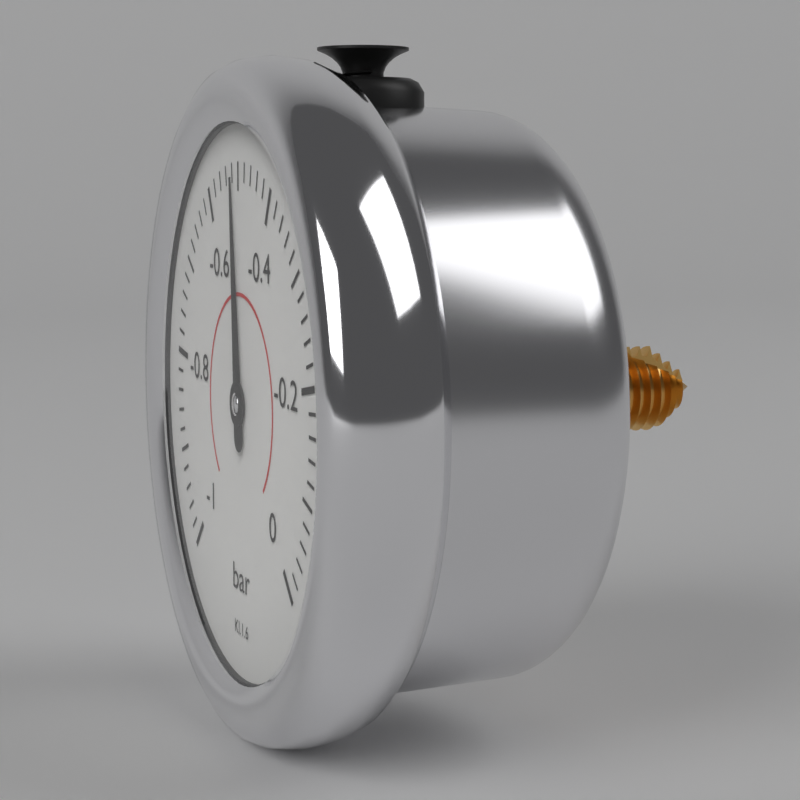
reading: -0.52 bar
